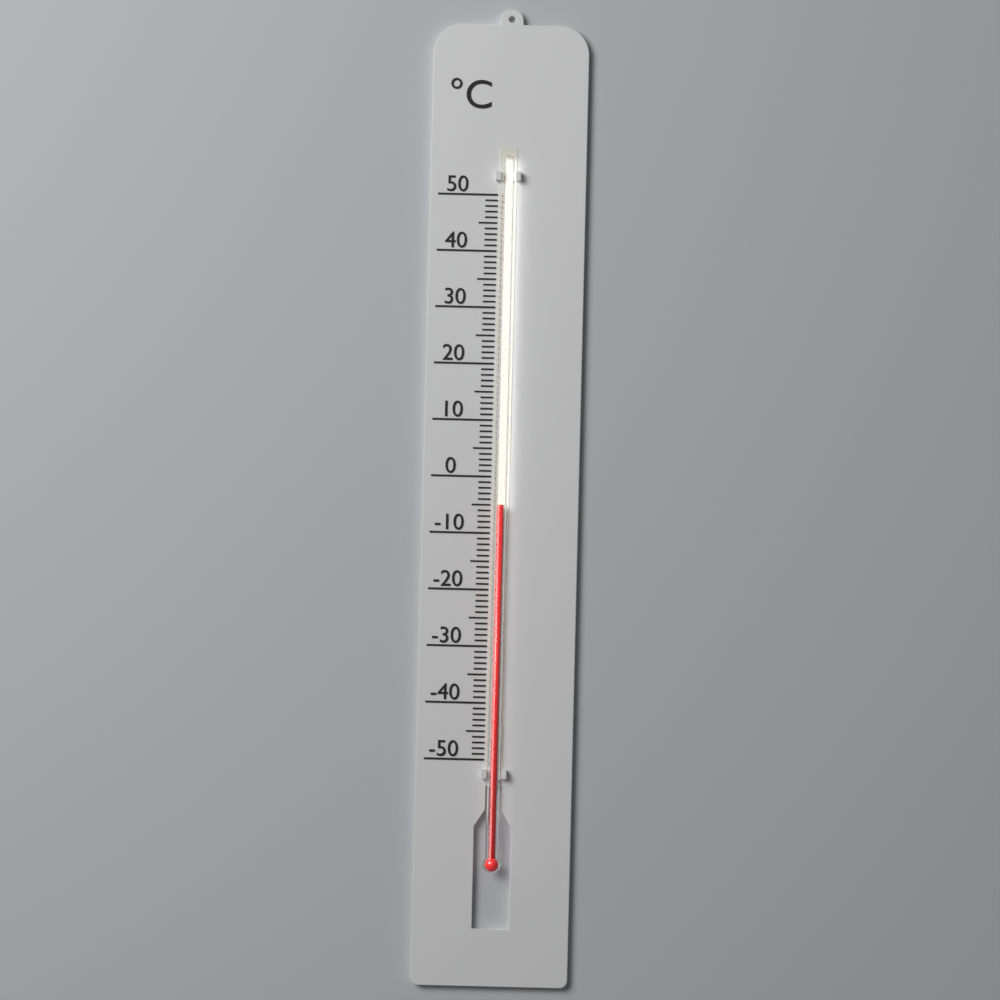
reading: -5 °C
